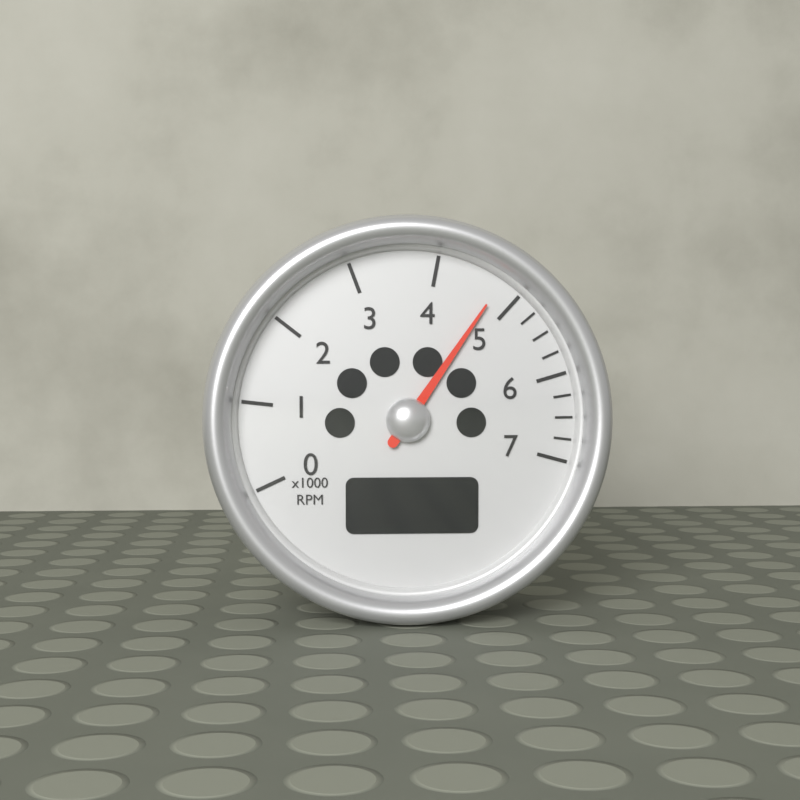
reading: 4.75 x1000 RPM
